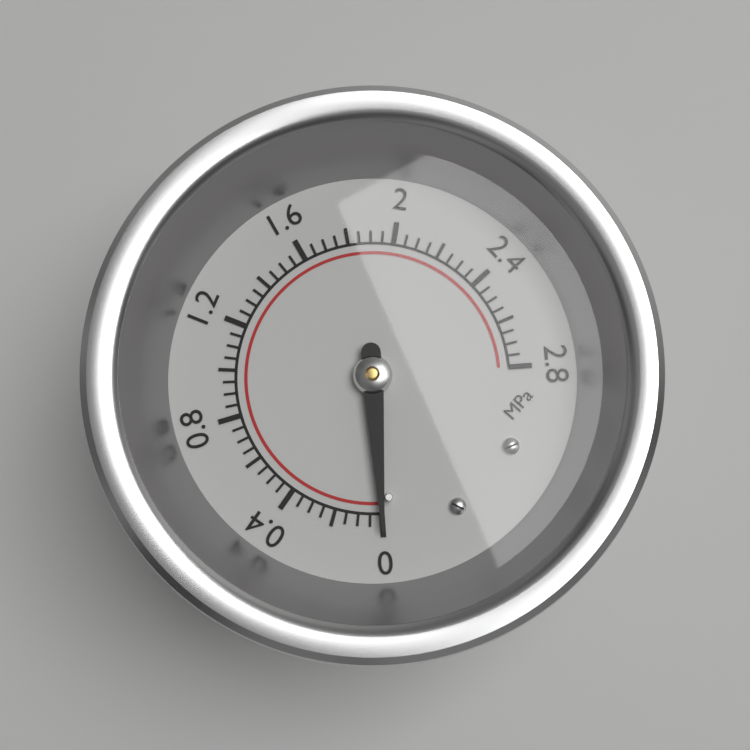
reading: 0.00 MPa
